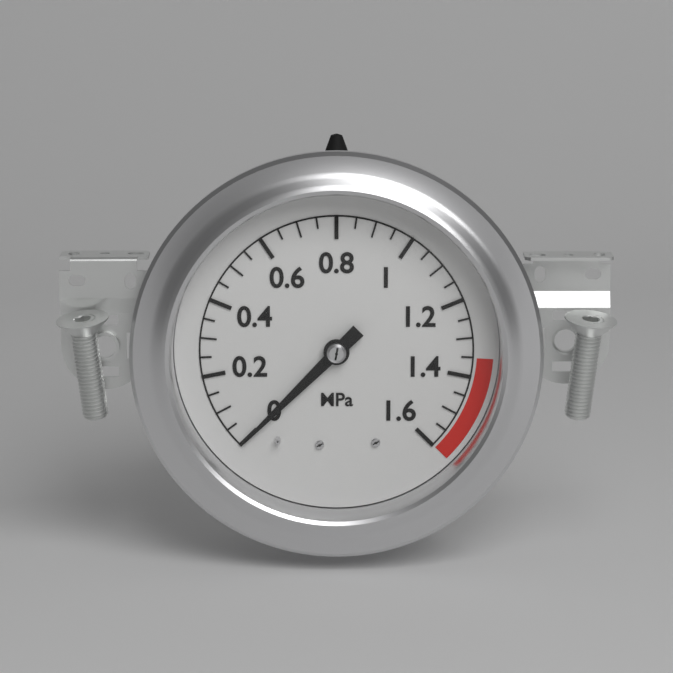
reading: 0.00 MPa
